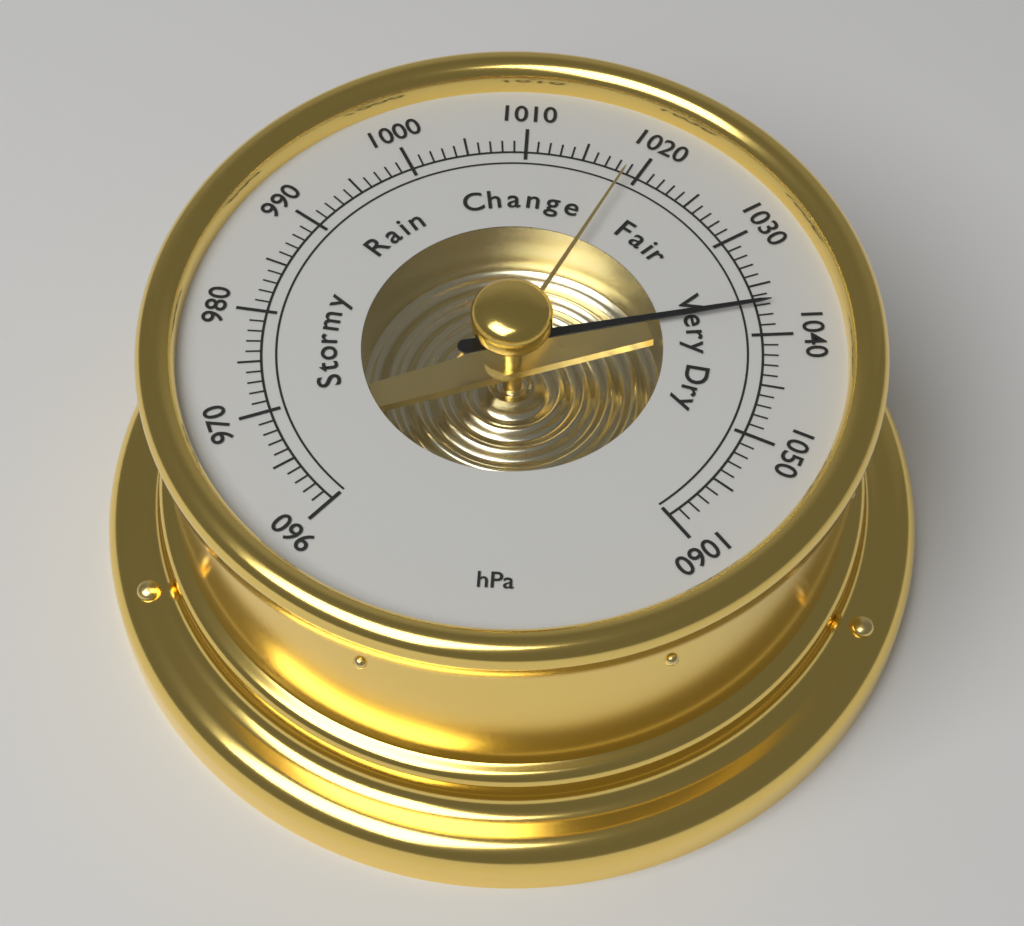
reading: 1037 hPa
